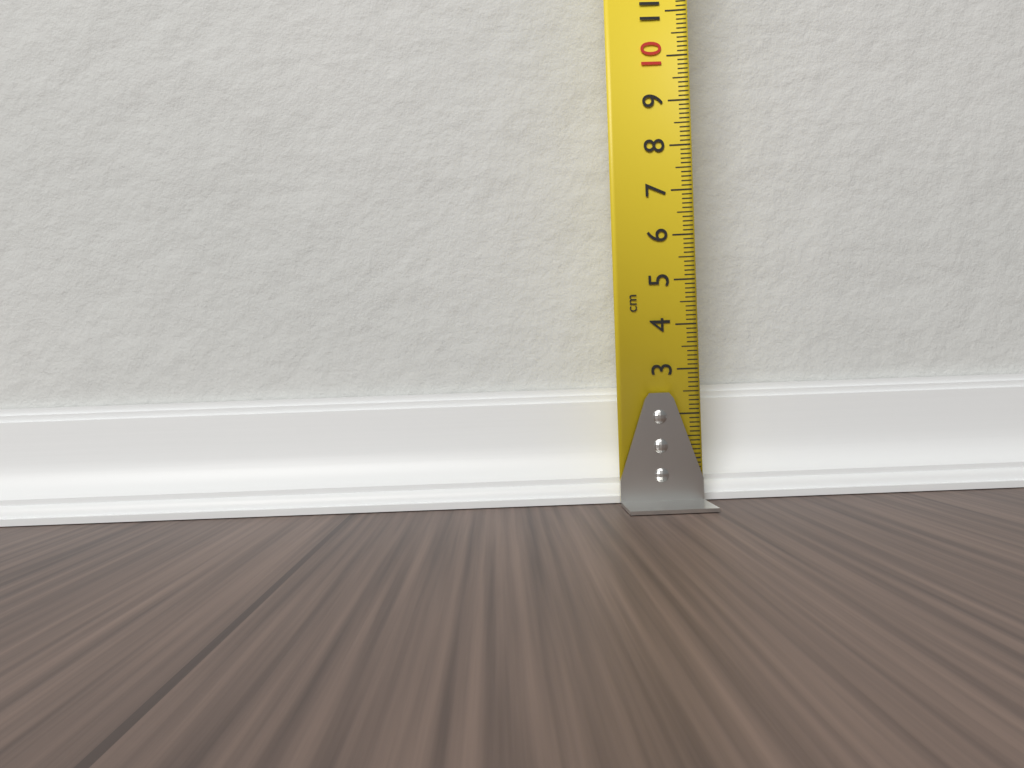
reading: 2.6 cm
